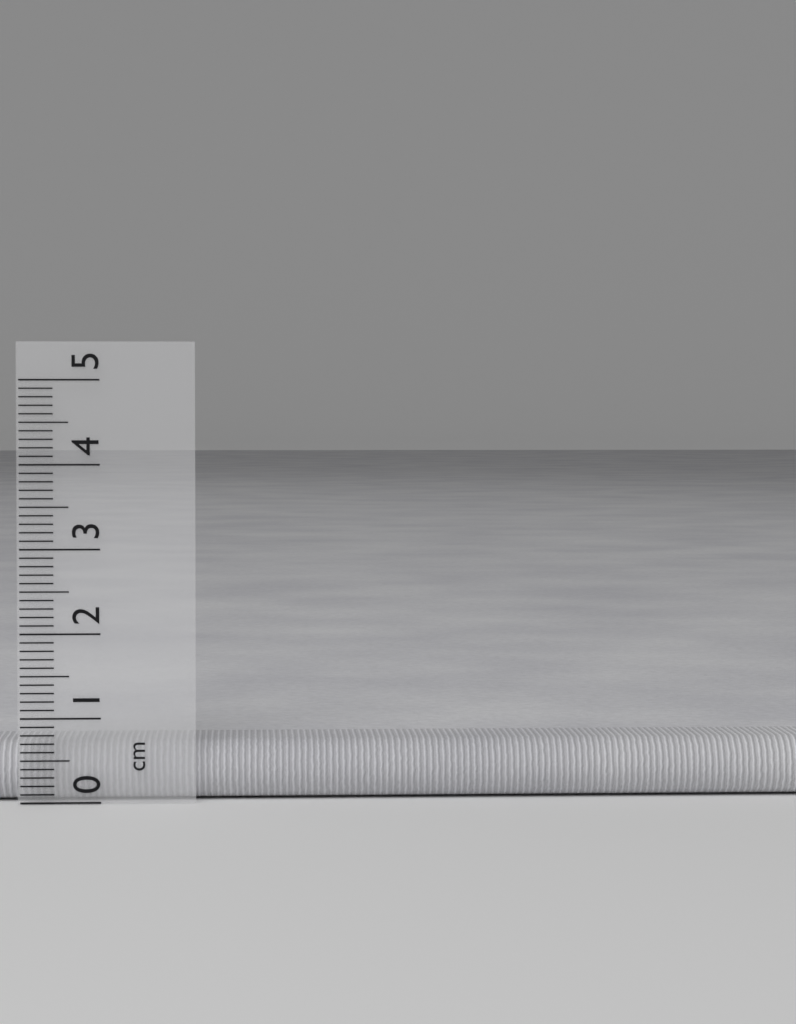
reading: 0.7 cm
